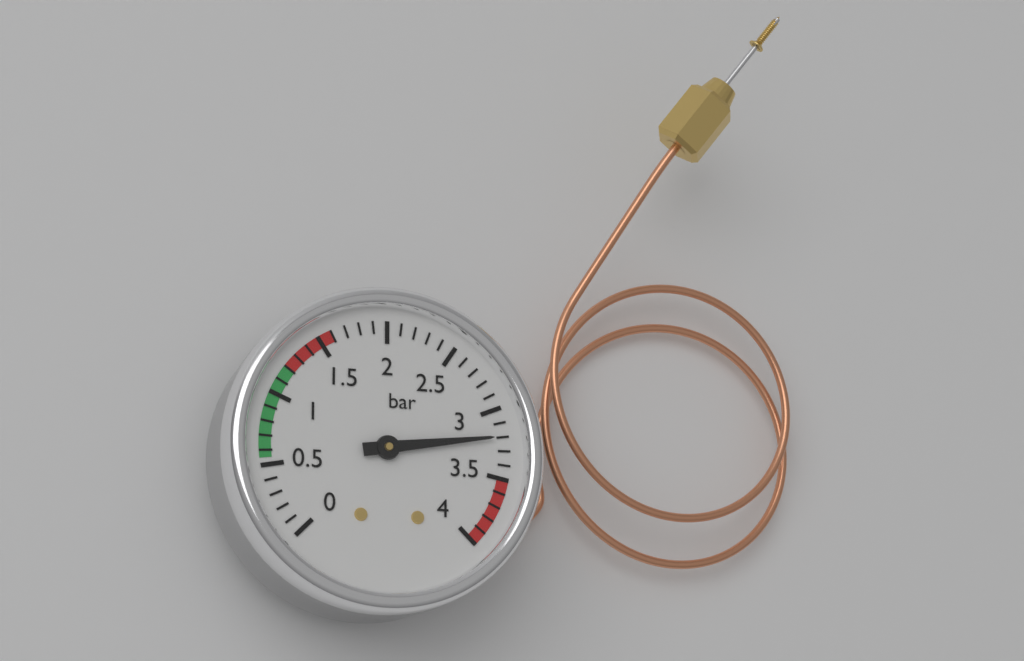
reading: 3.2 bar
